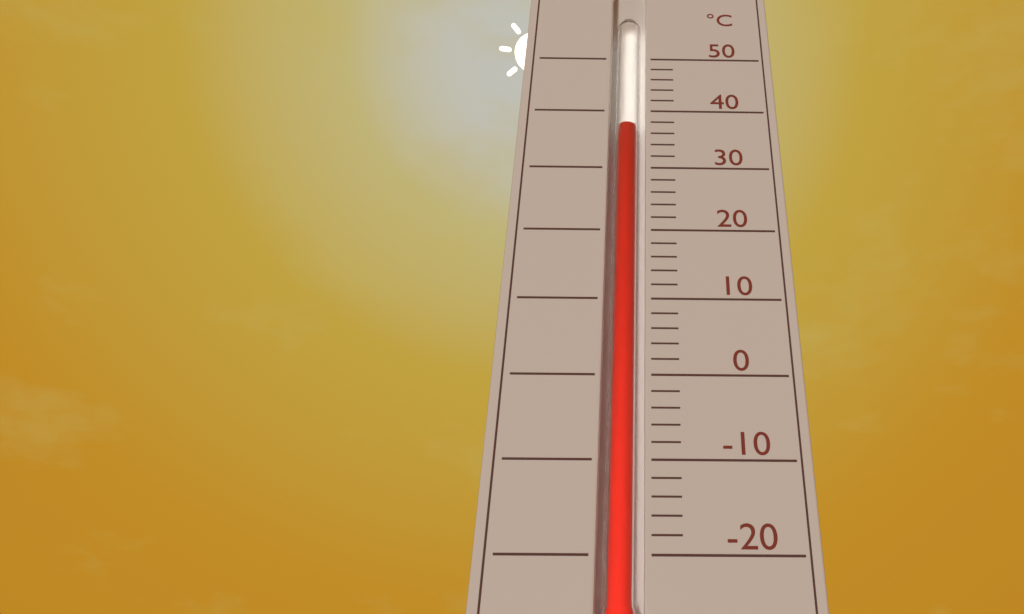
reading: 38 °C
